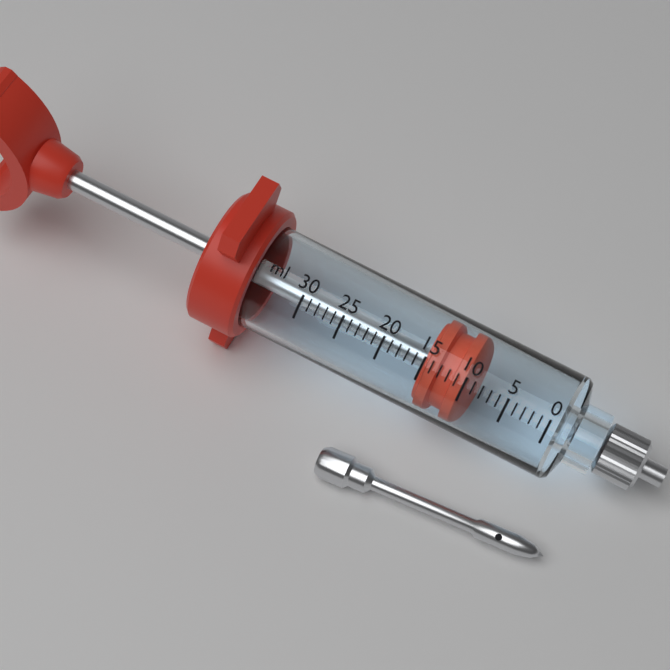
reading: 10 ml
